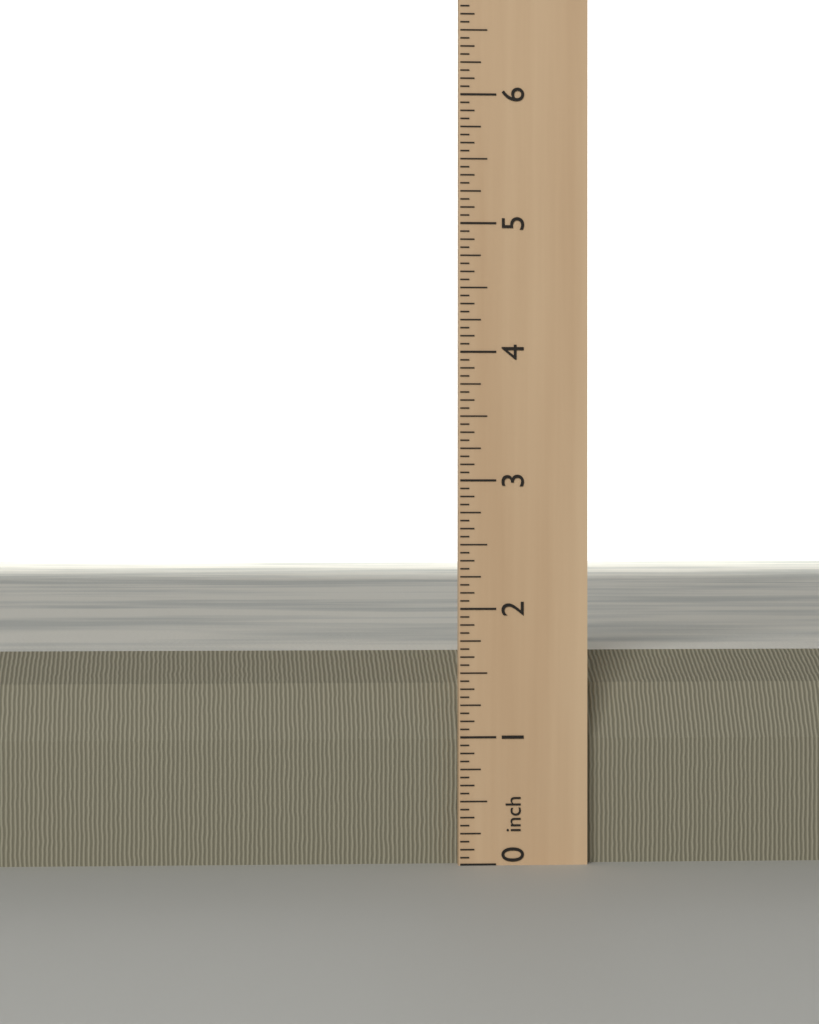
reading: 1.6250 inch
